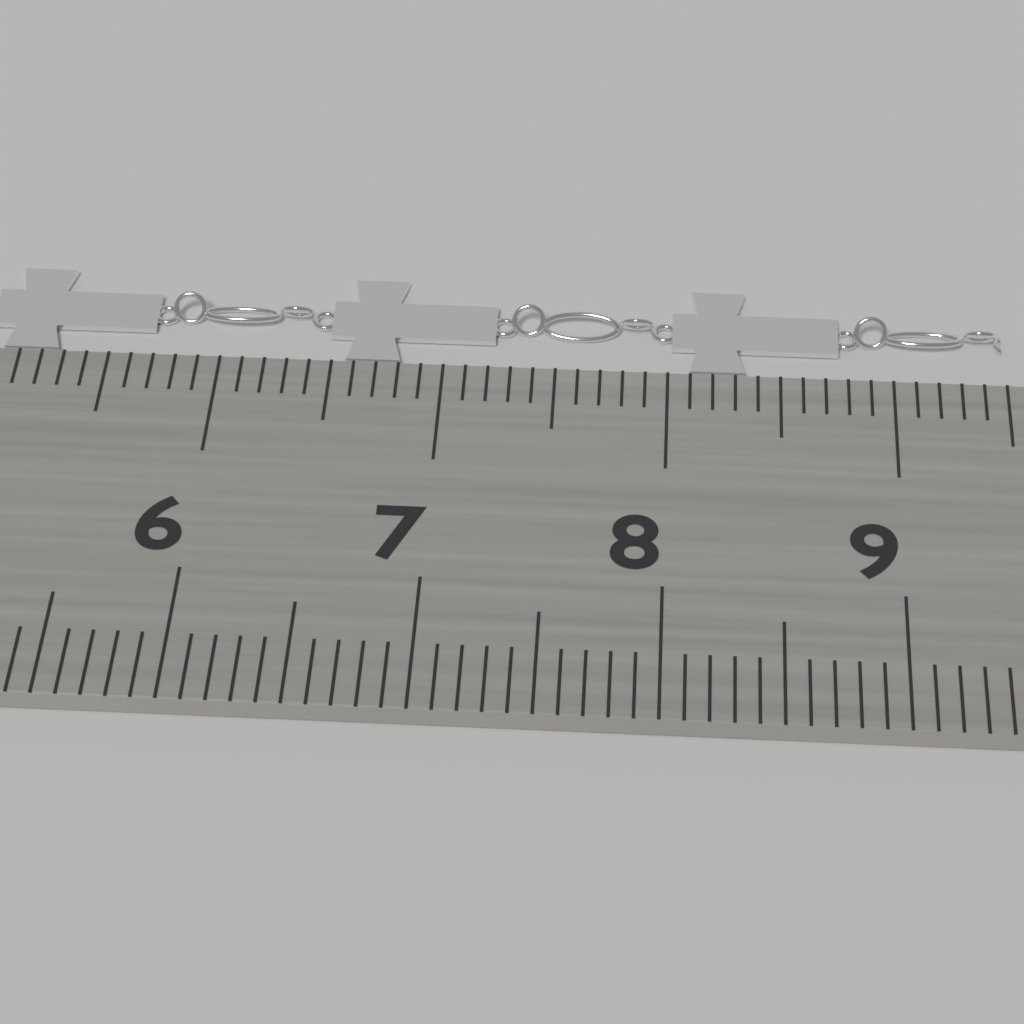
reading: 9.5 cm
